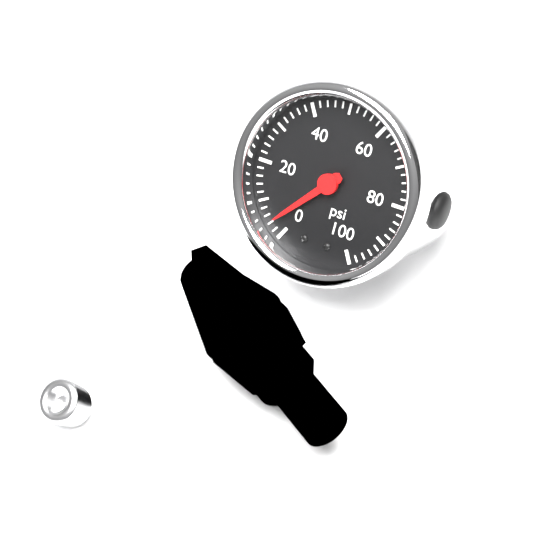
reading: 4 psi
